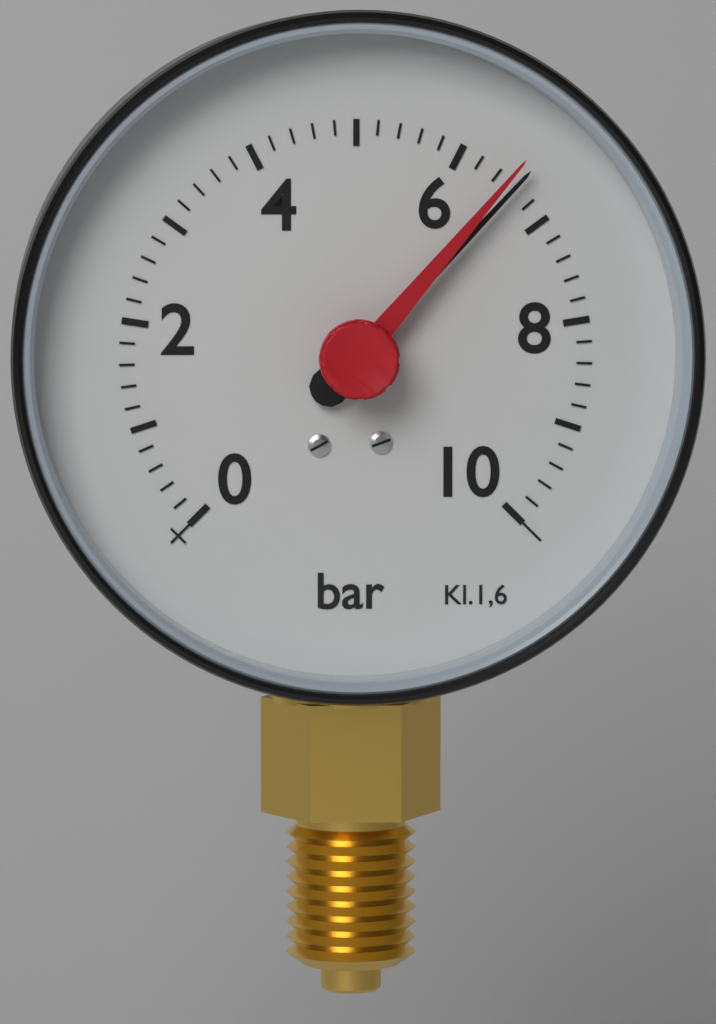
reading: 6.6 bar
